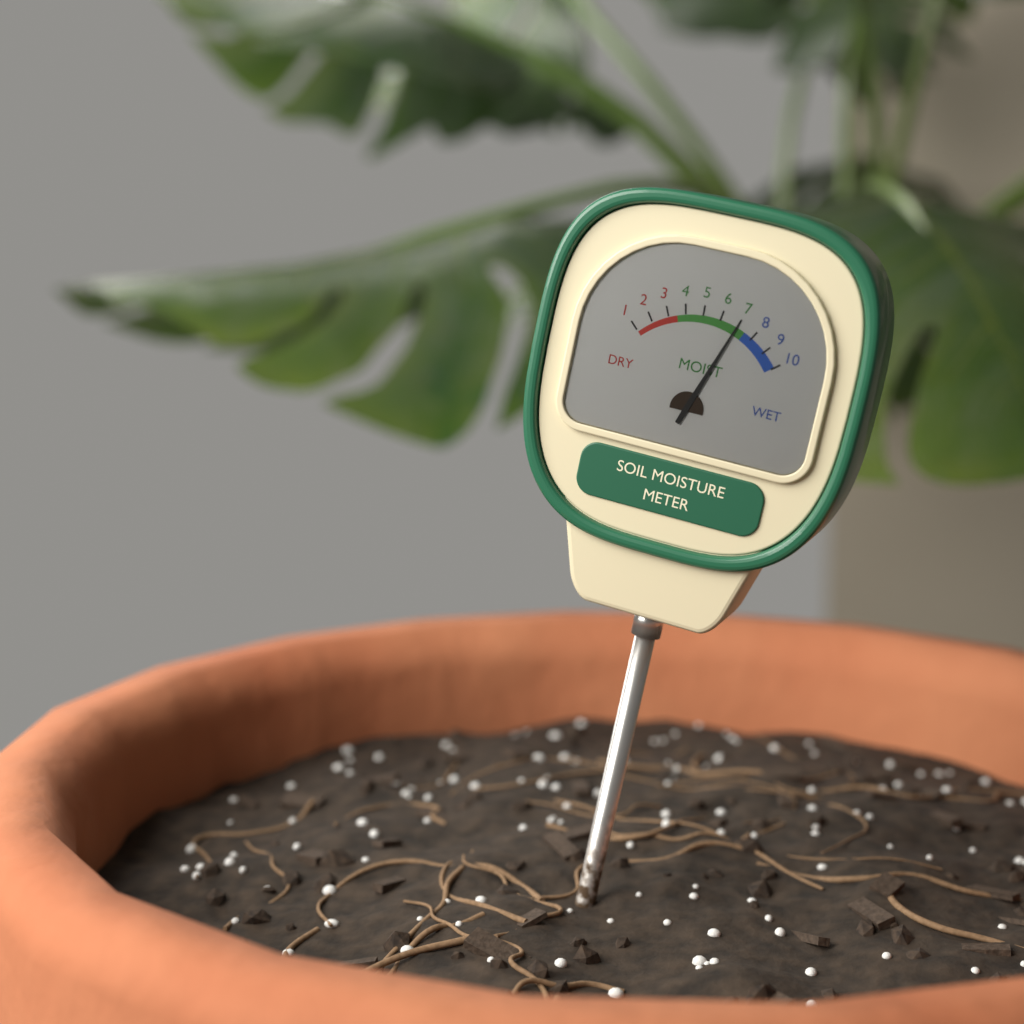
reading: 7 (no unit)
